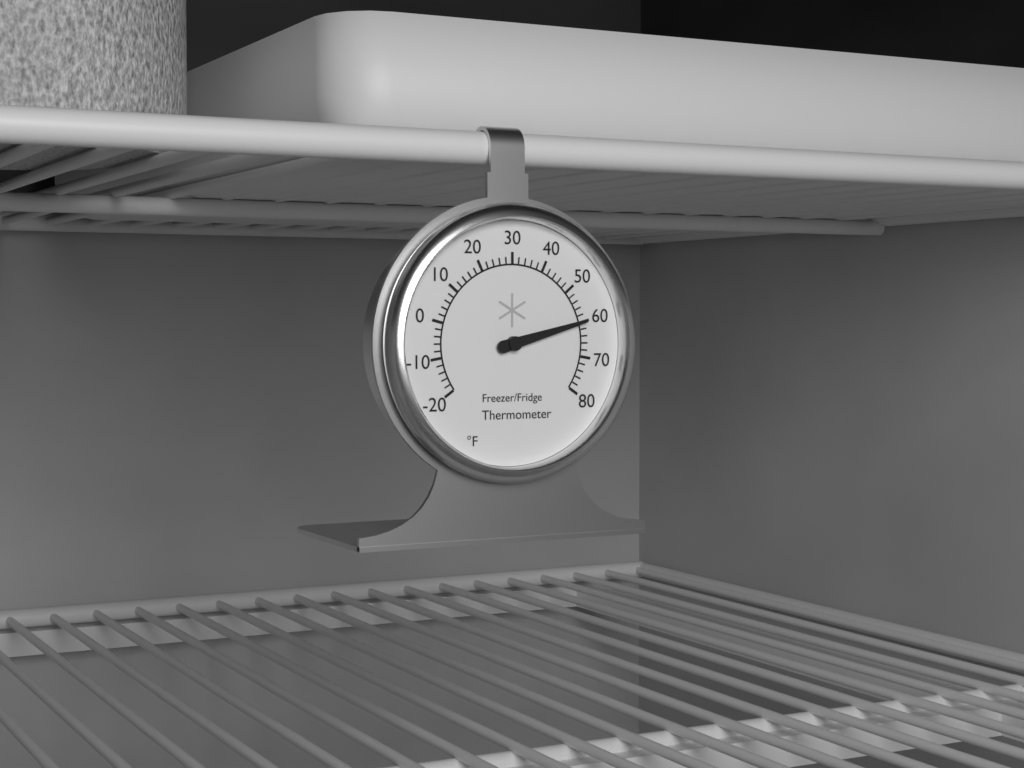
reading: 60 °F
